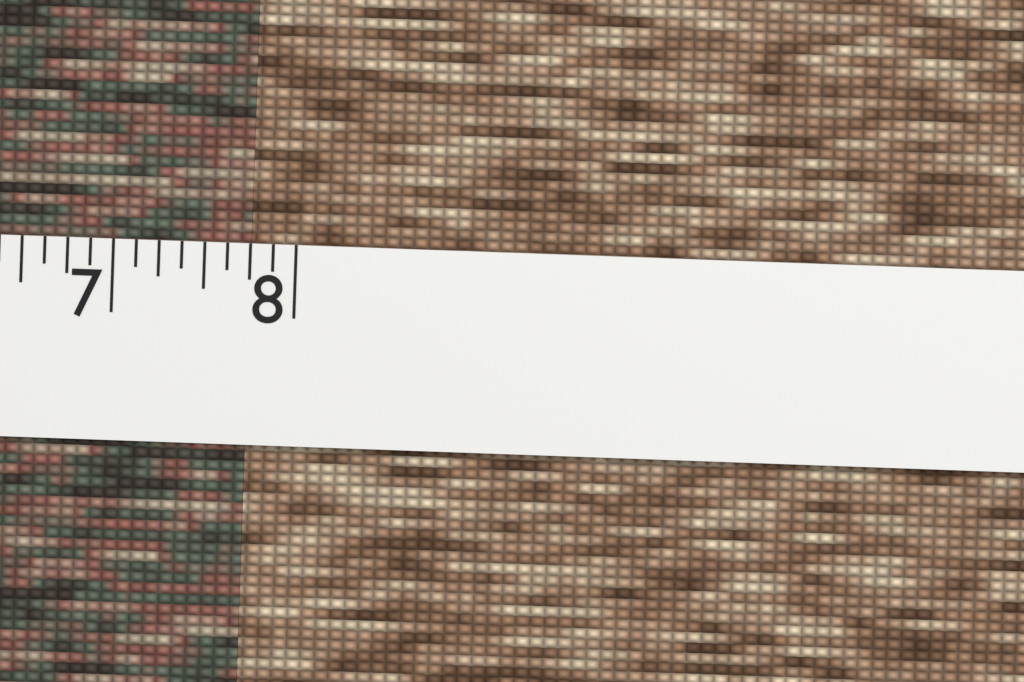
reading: 7.750 (no unit)
